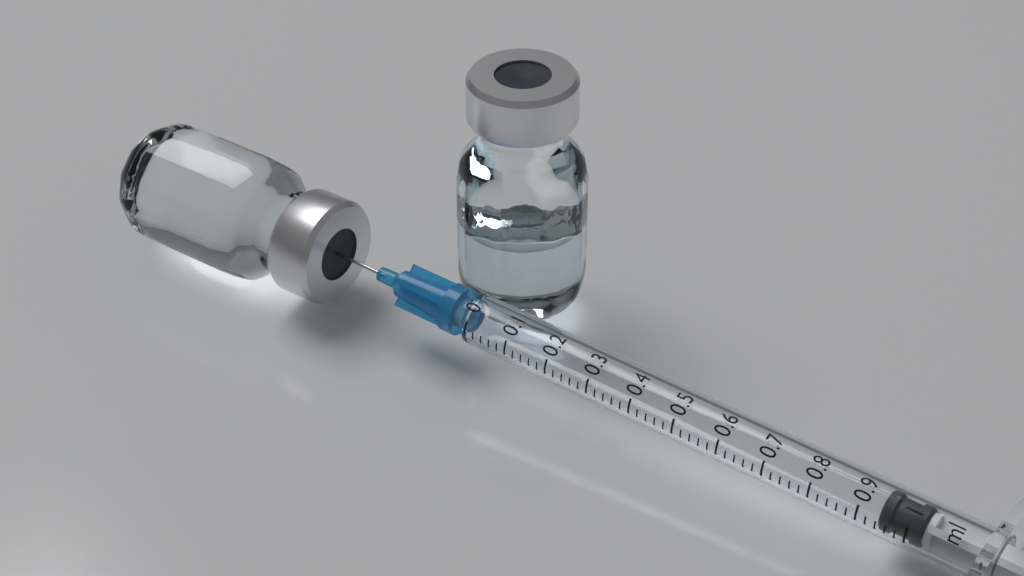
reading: 0.94 ml
